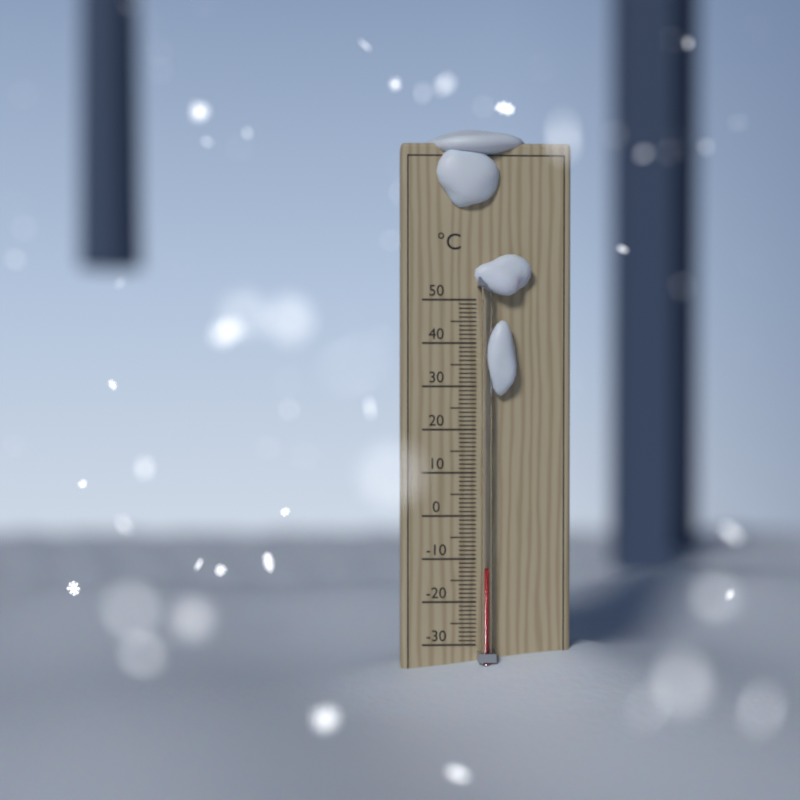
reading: -12 °C
